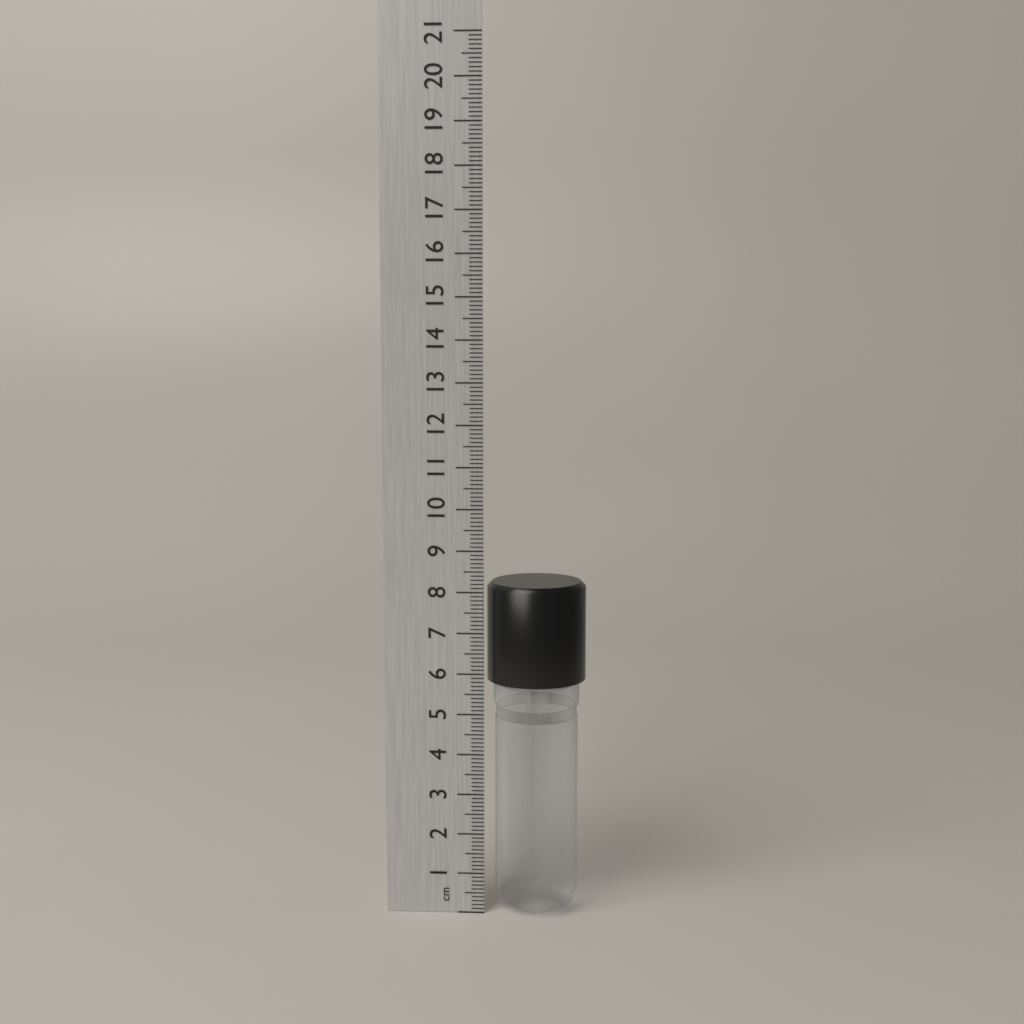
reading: 8.2 cm
